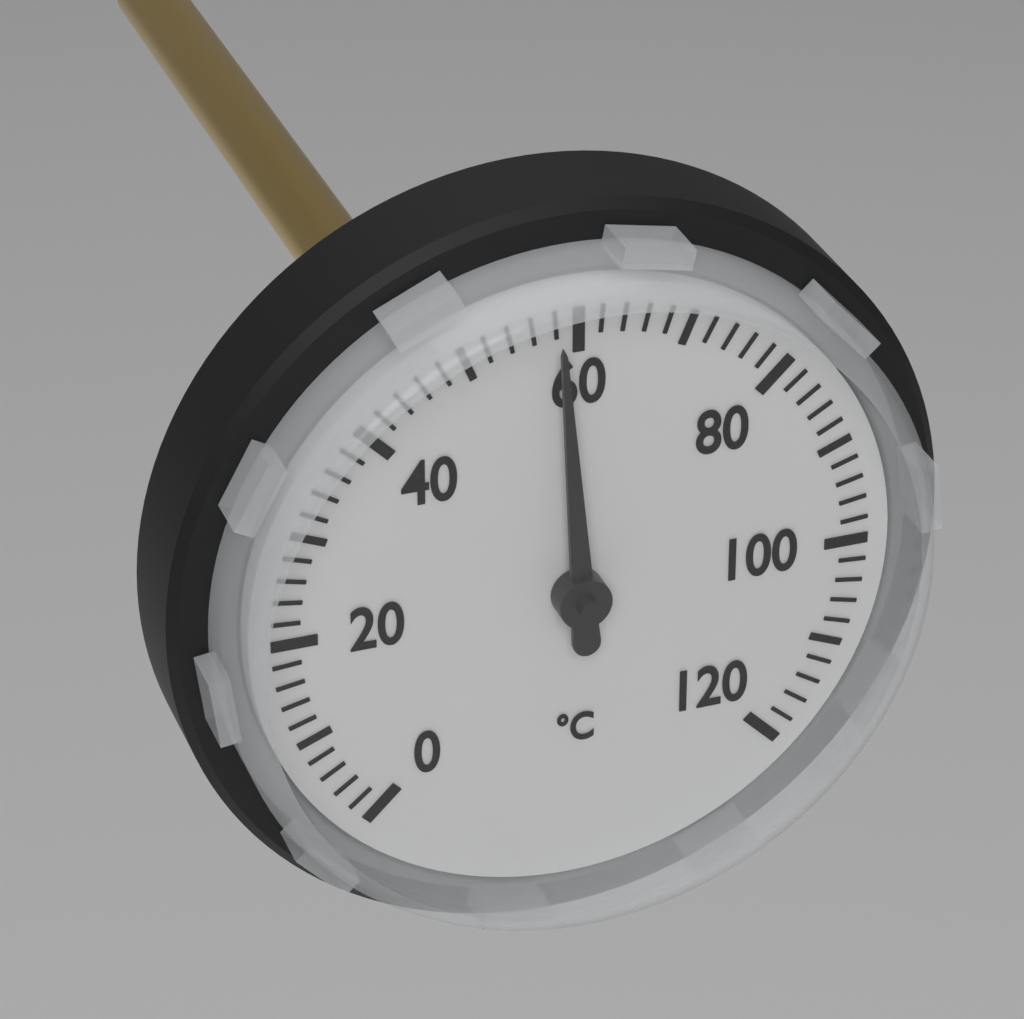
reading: 58 °C
